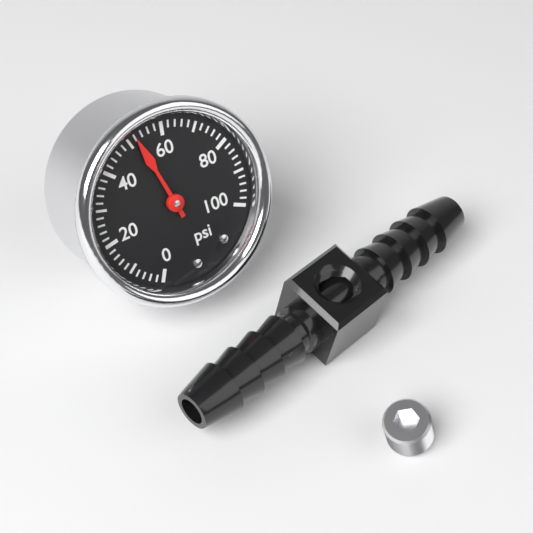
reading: 52 psi
